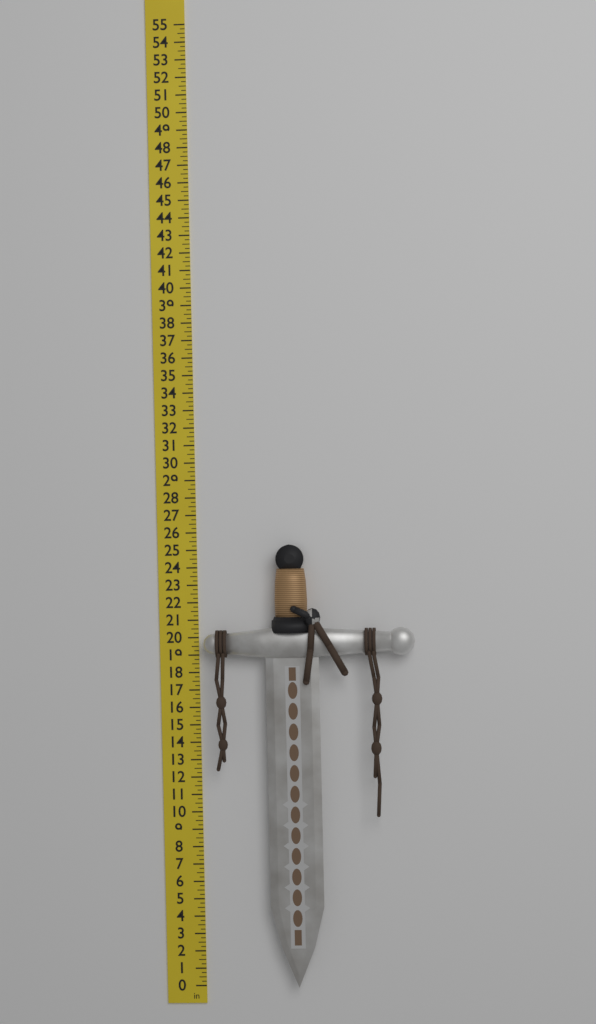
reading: 25.25 in
